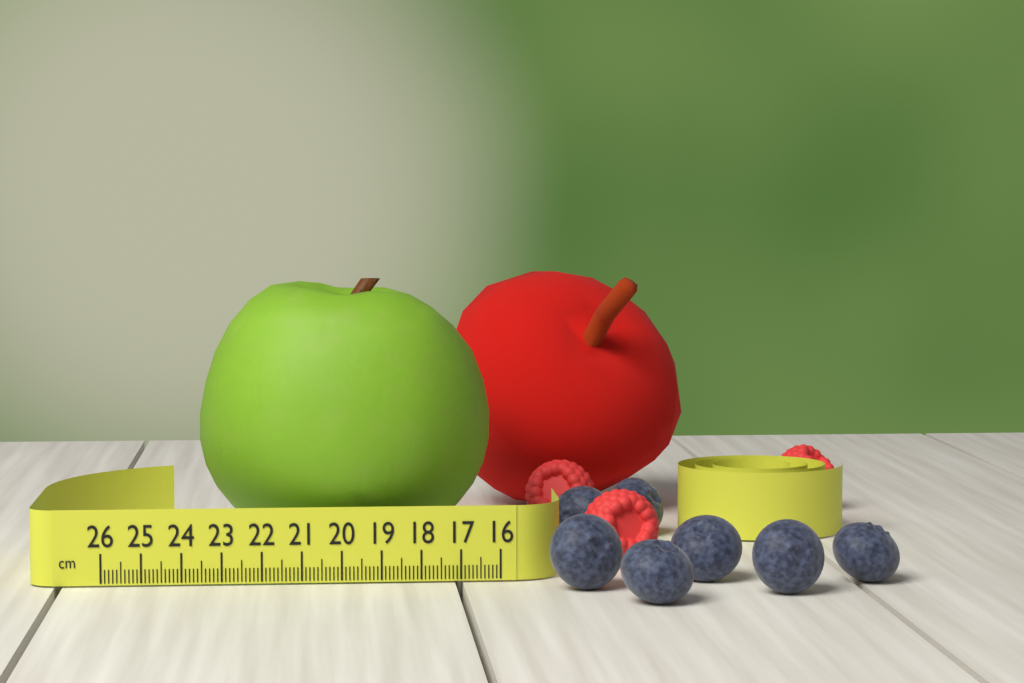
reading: 23.7 cm
